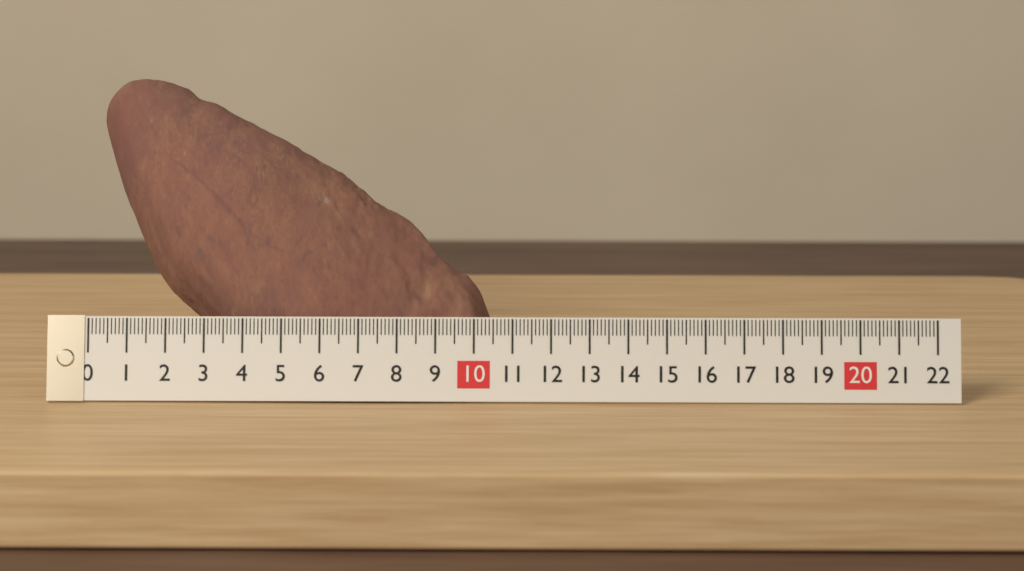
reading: 10.4 (no unit)
